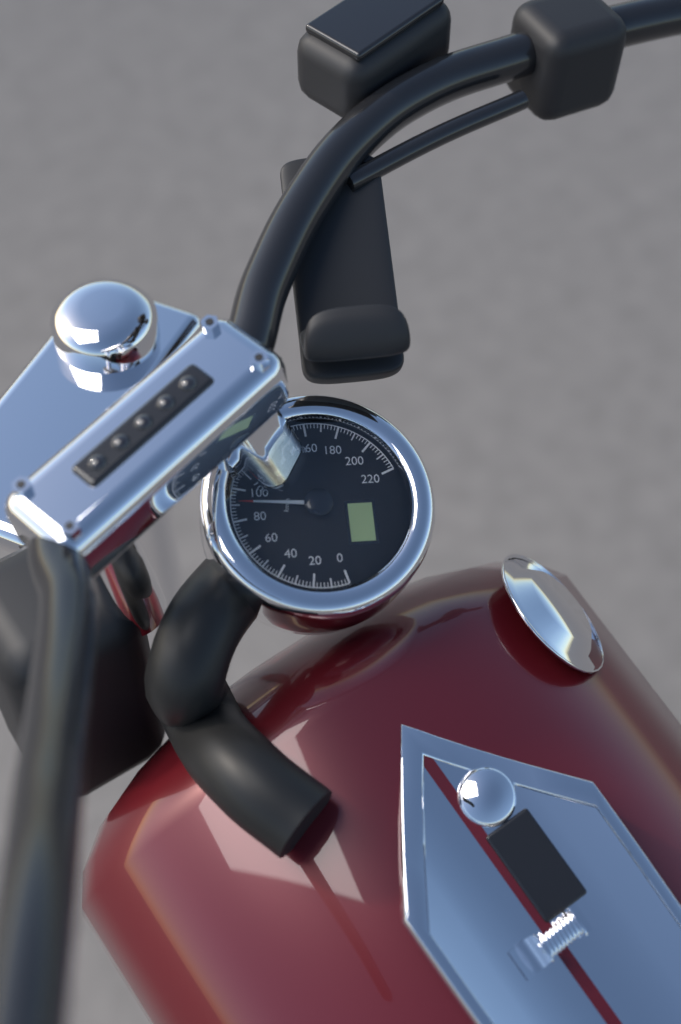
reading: 92 km/h
